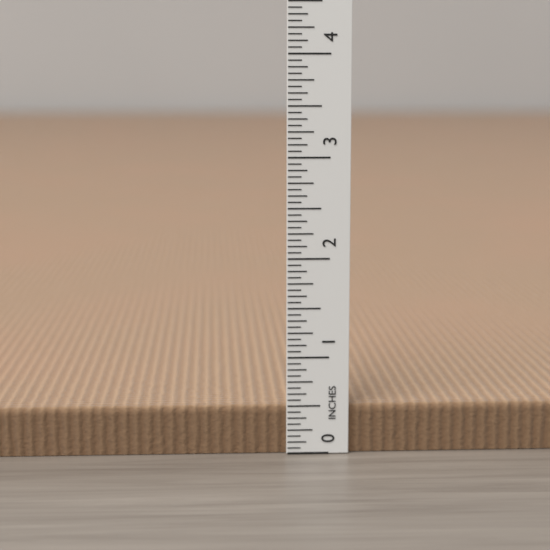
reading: 0.5000 in
